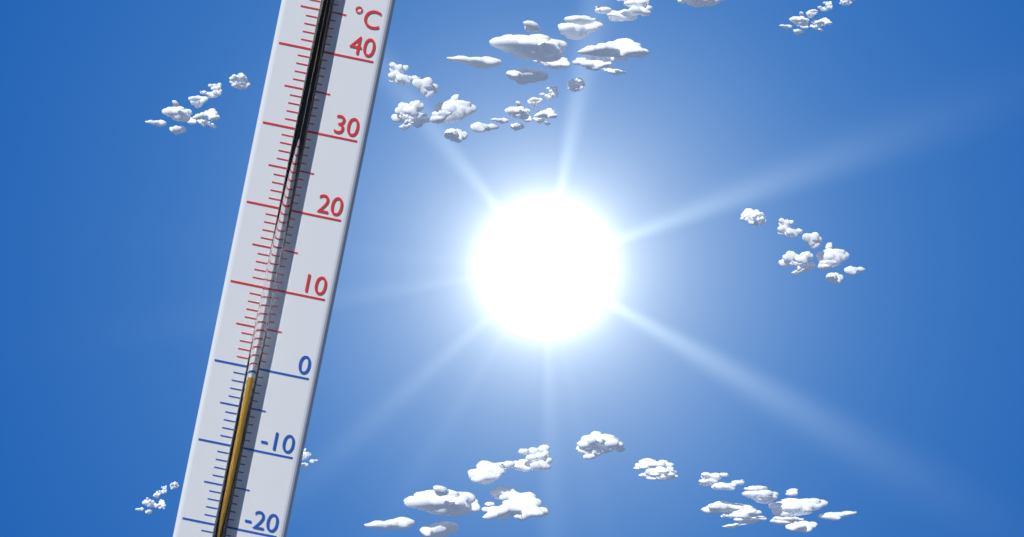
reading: -1 °C
